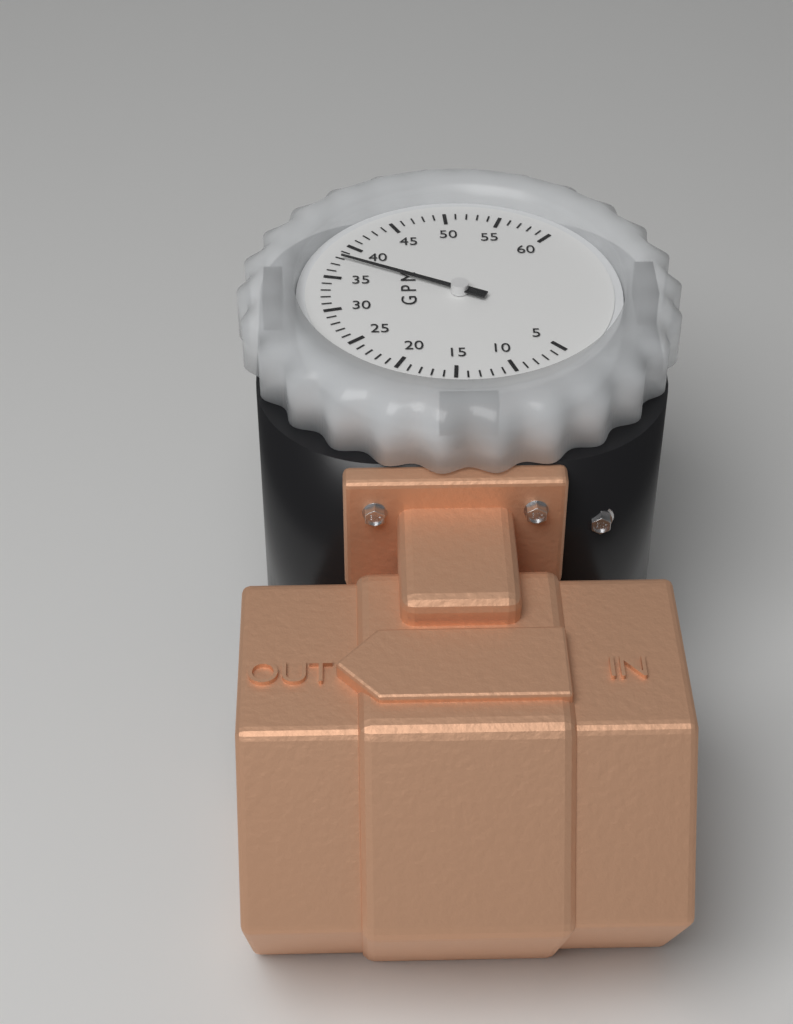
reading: 38 GPM
